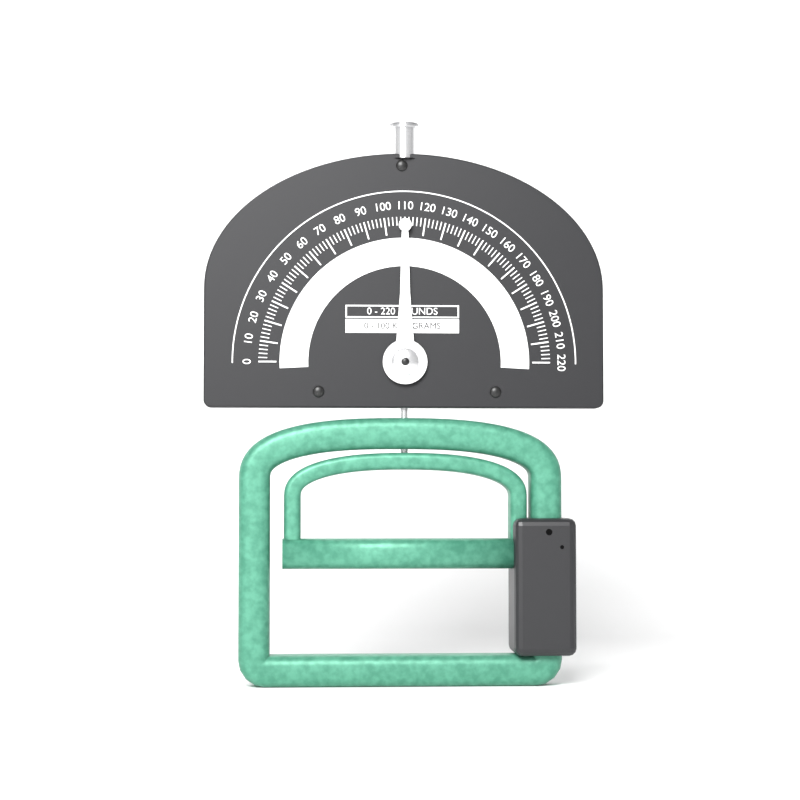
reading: 110 lb
